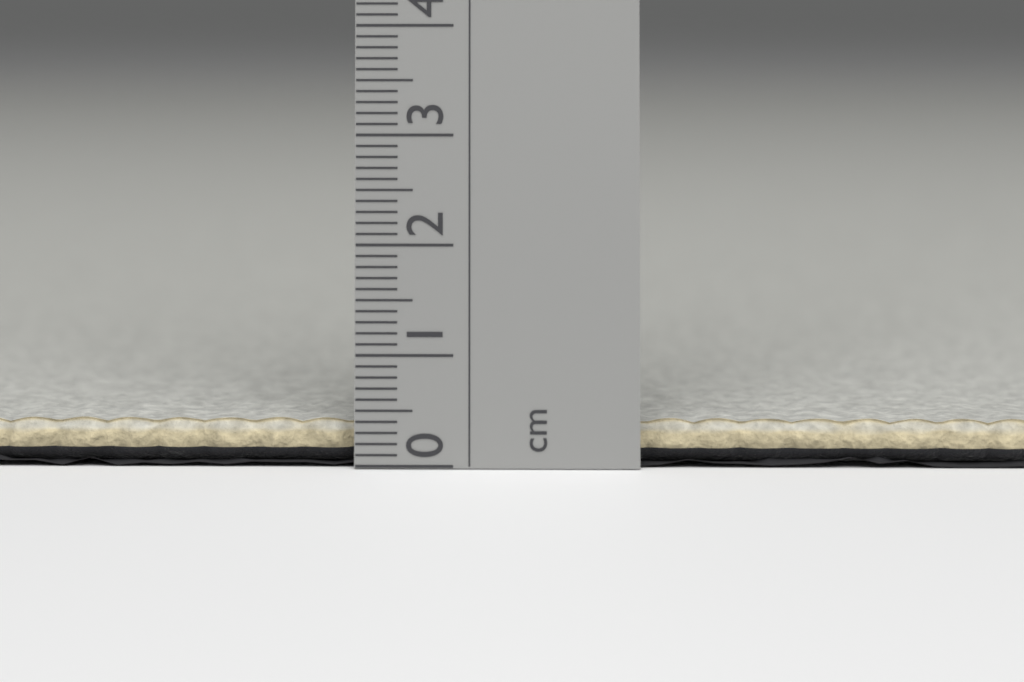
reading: 0.4 cm
